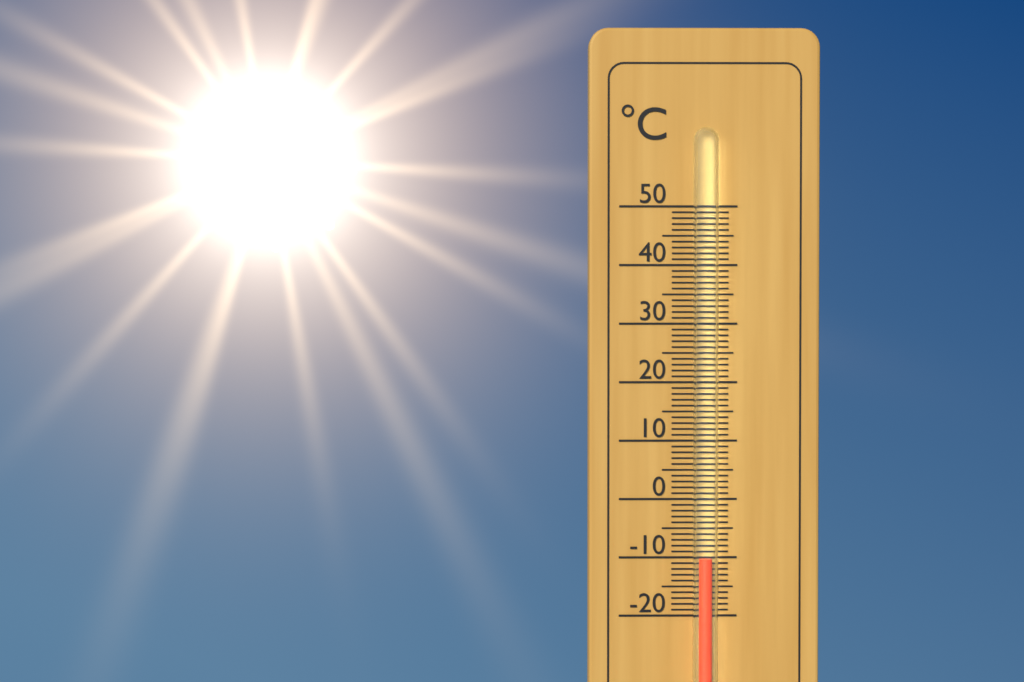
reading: -10 °C
